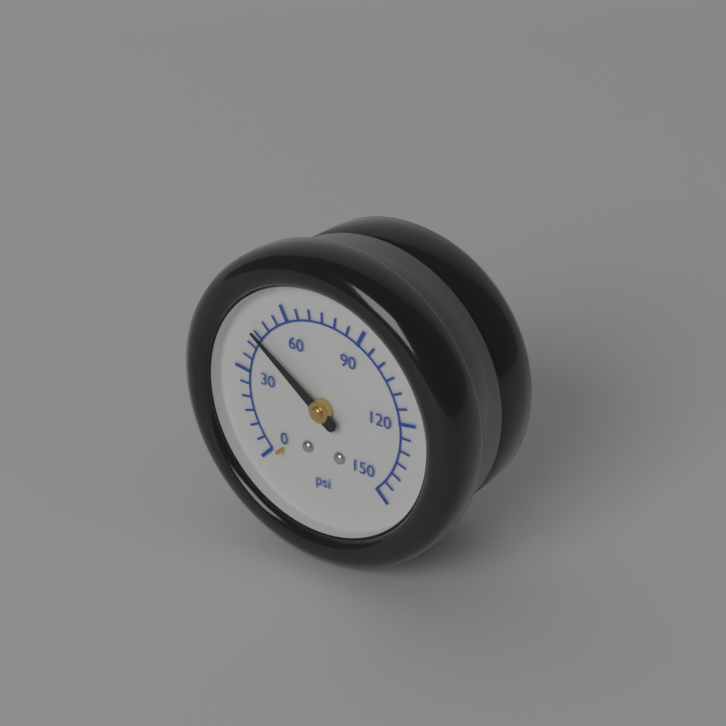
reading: 45 psi
